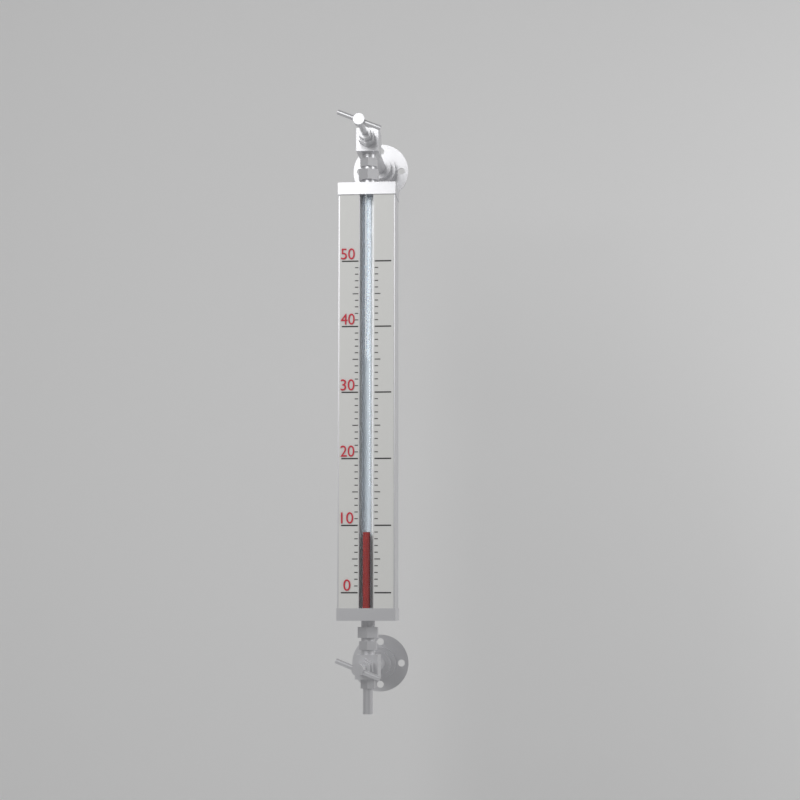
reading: 9 (no unit)
